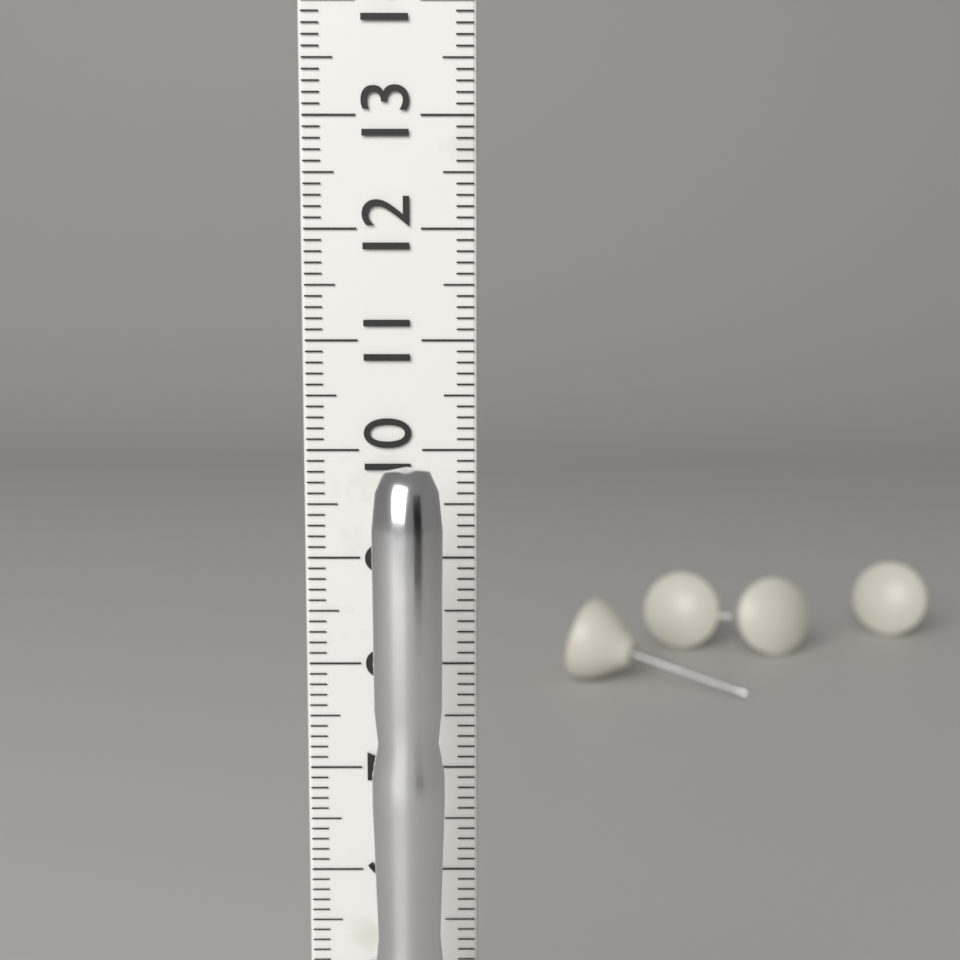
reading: 10.0 cm
